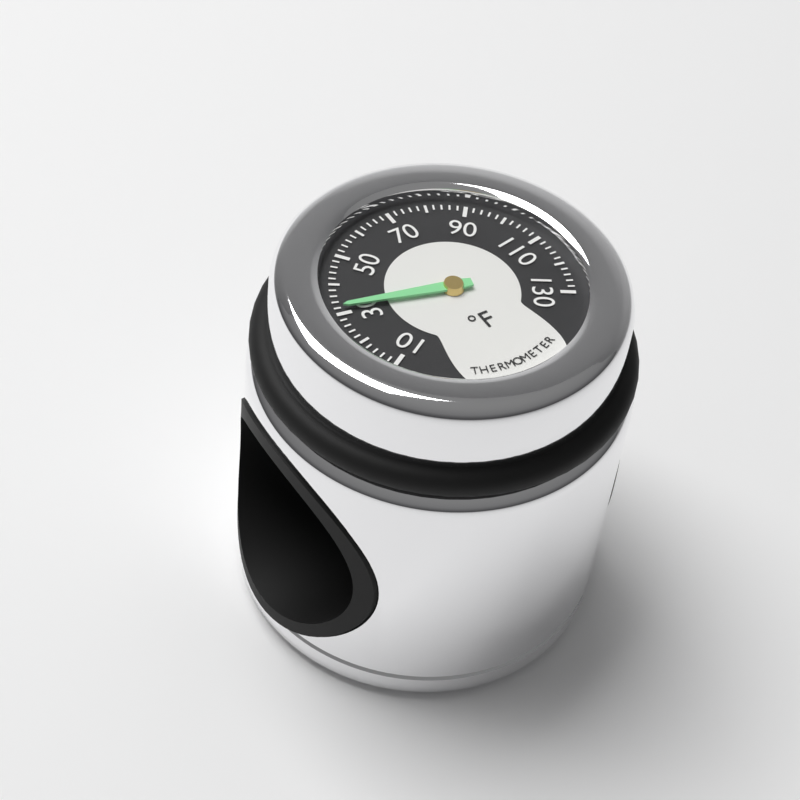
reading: 32 °F
